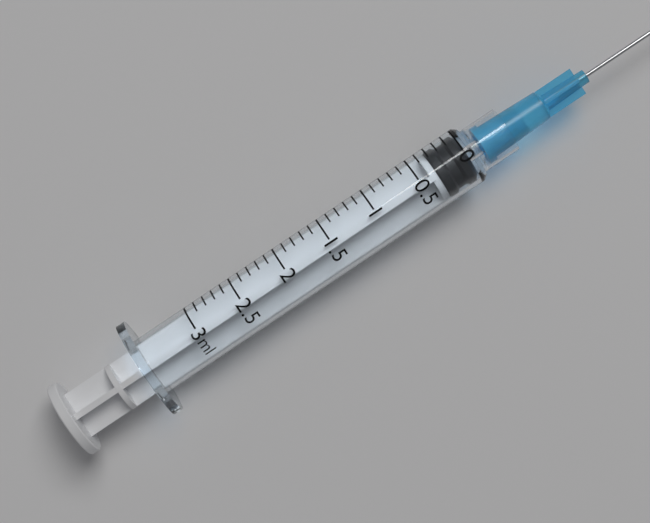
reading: 0.0 ml
